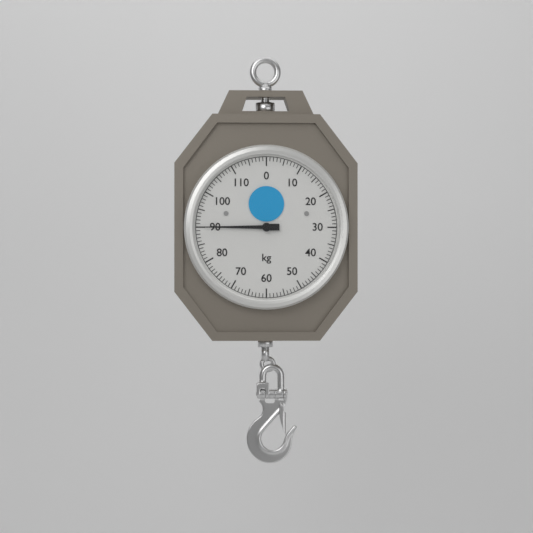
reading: 90 kg
